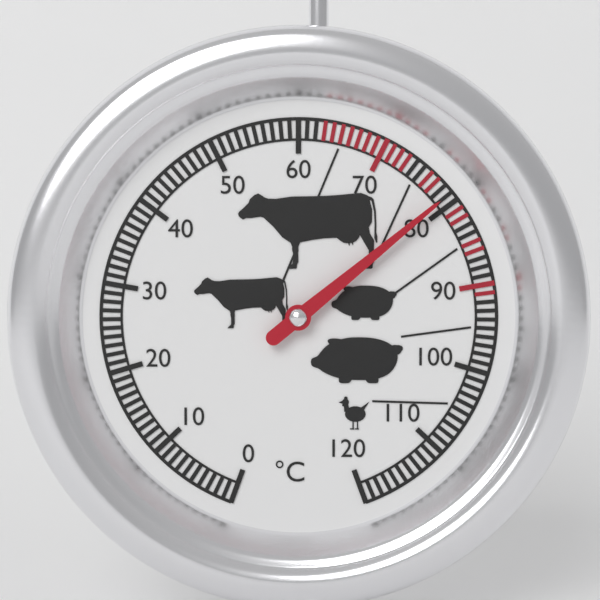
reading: 79 °C
